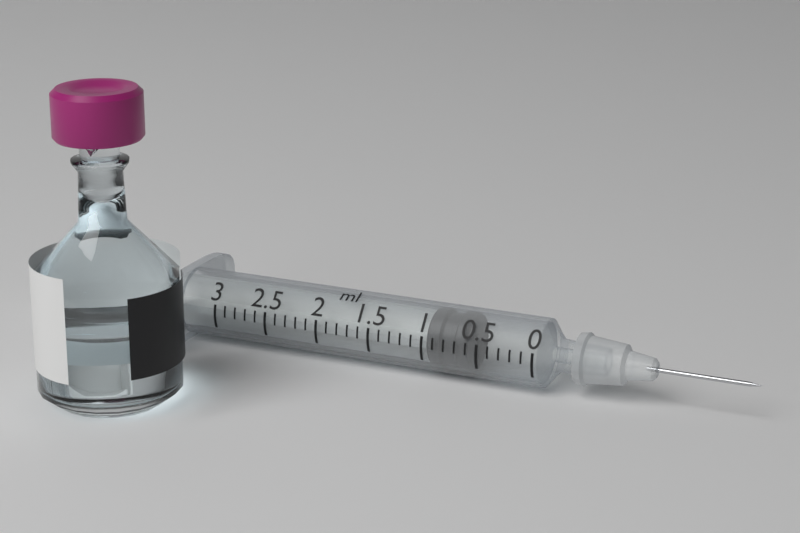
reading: 0.6 ml
